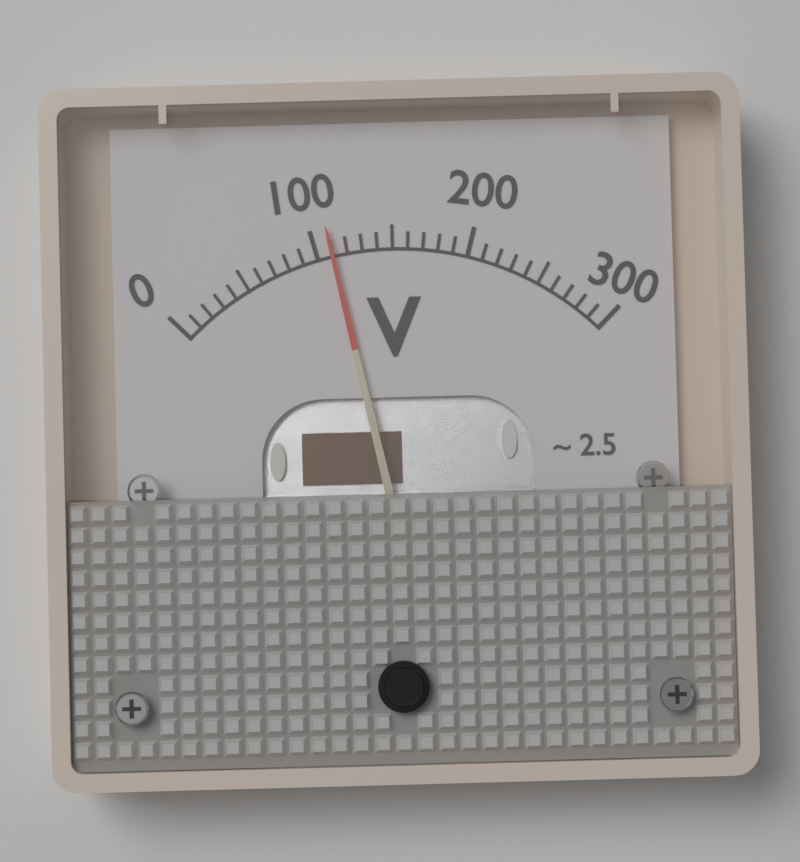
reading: 110 V
